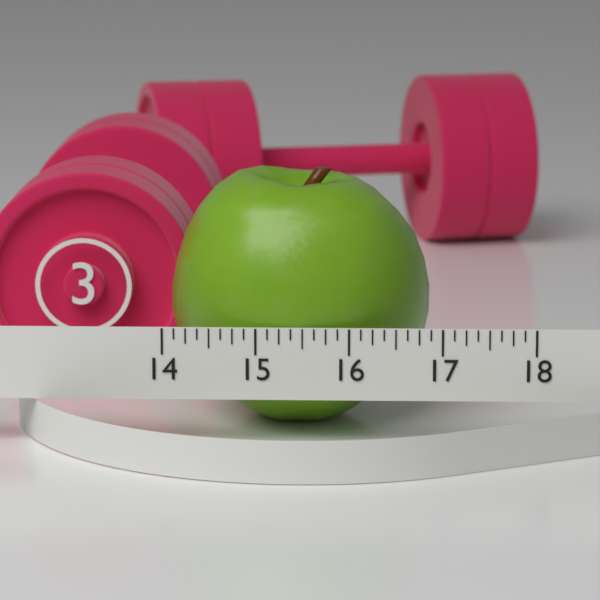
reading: 16.875 (no unit)
